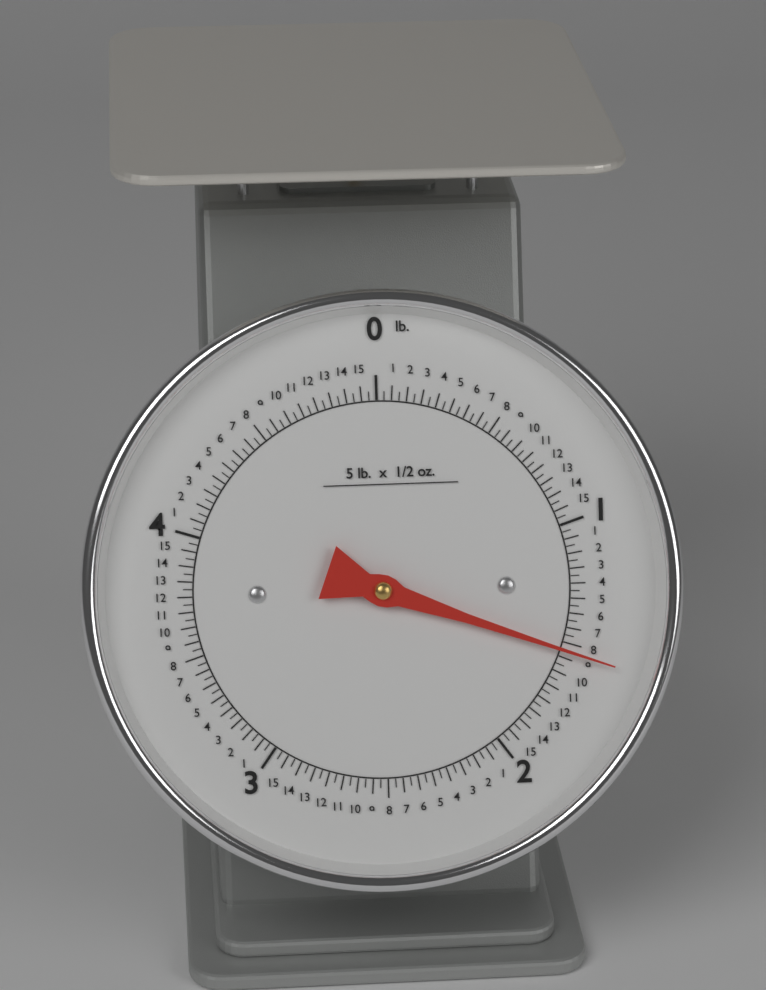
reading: 1.53125 lb
